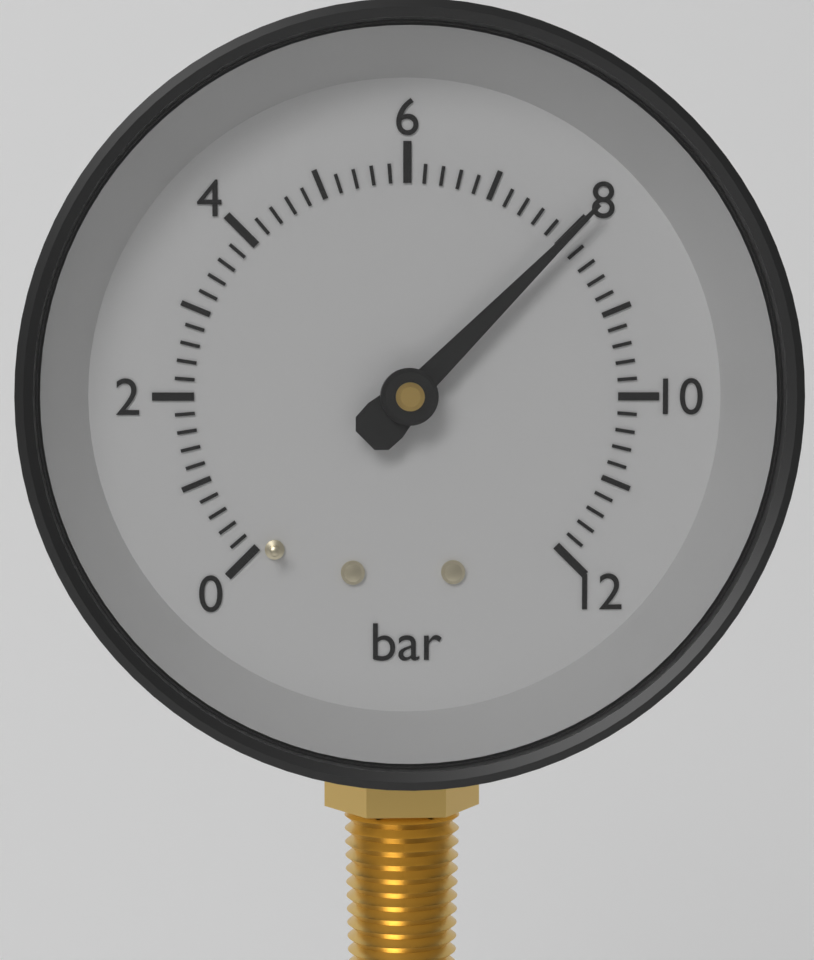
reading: 8.0 bar
